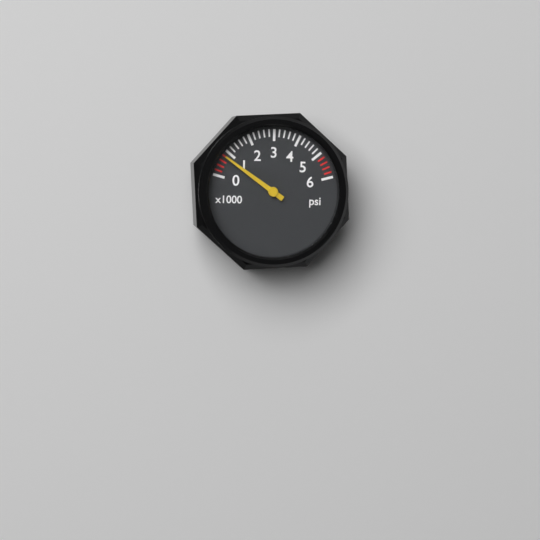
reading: 800 psi
